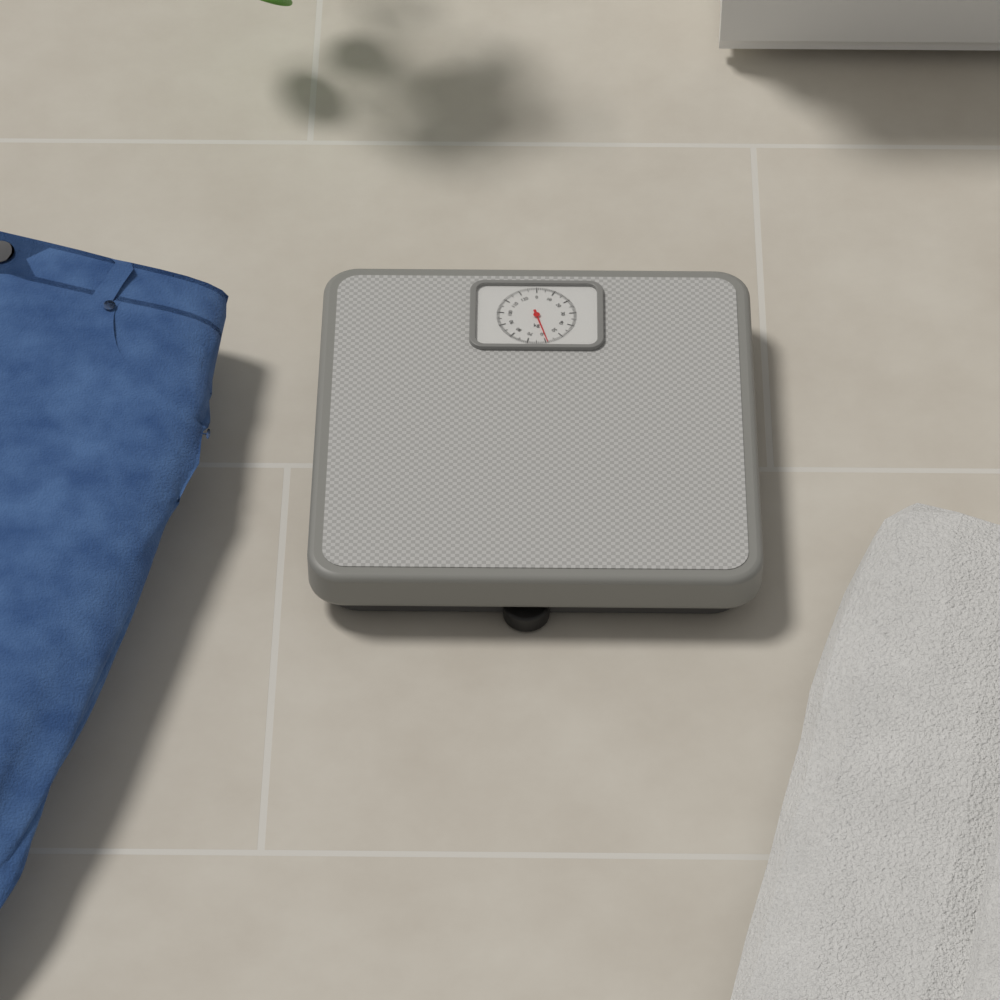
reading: 59 kg
